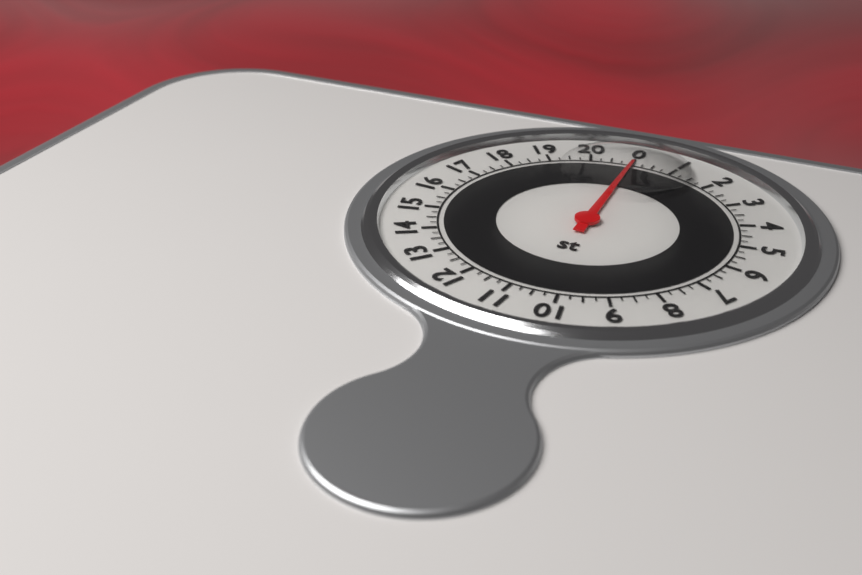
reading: 0.00 st
